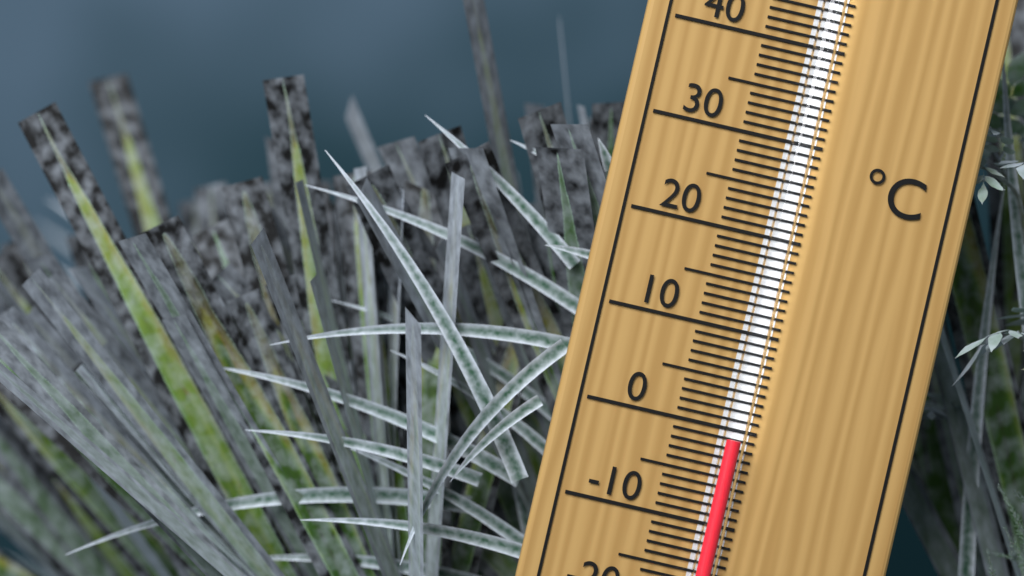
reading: -1 °C
